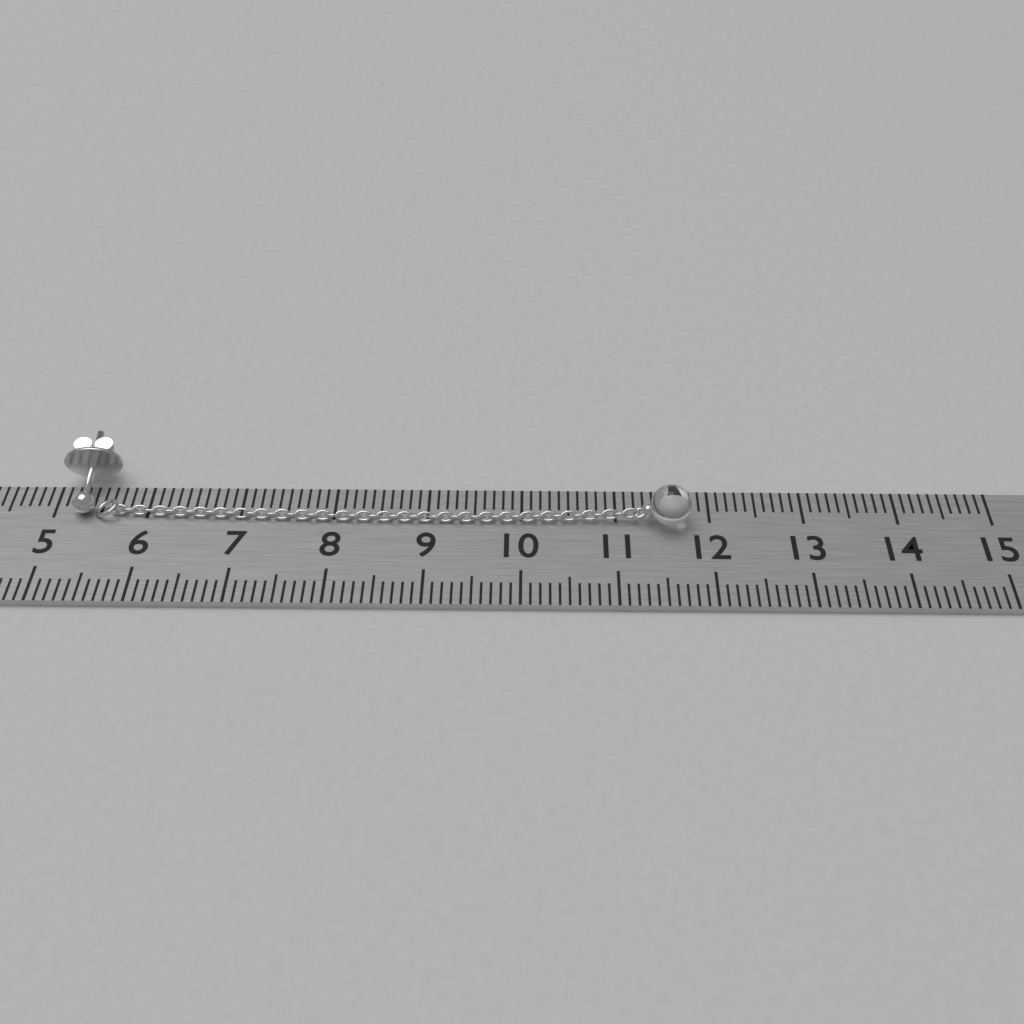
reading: 11.8 cm
